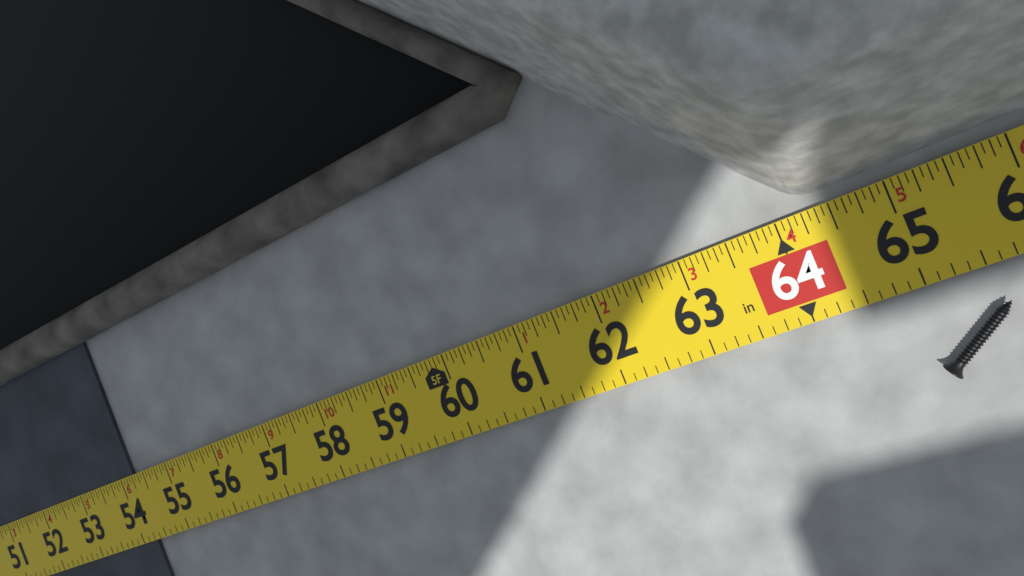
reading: 54.2500 in
